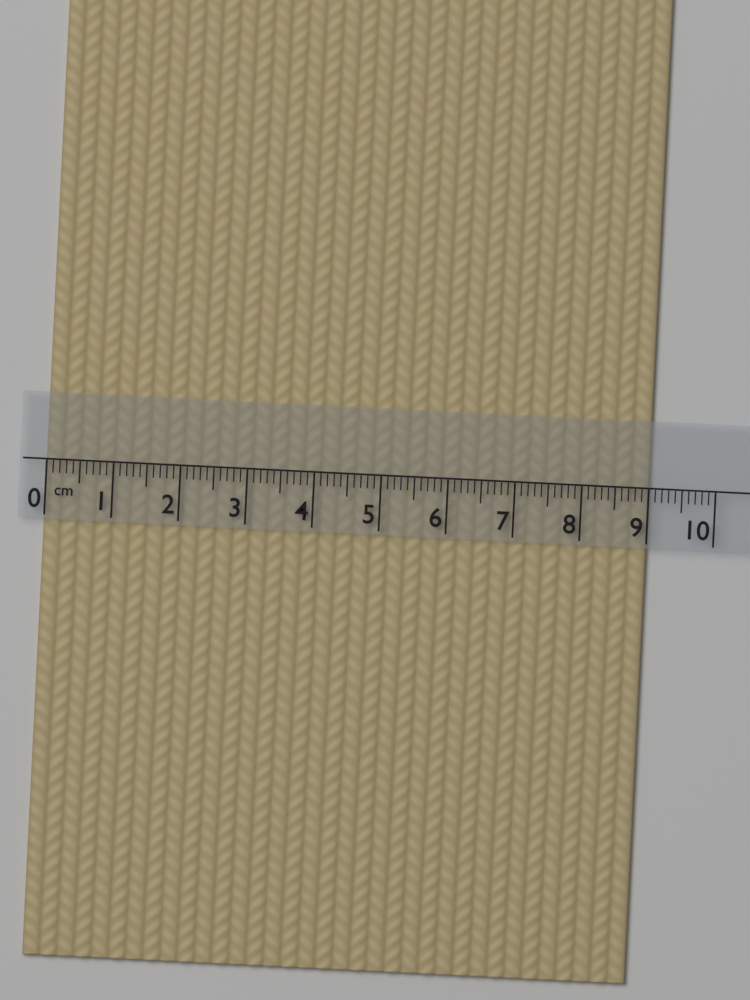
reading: 9.0 cm
